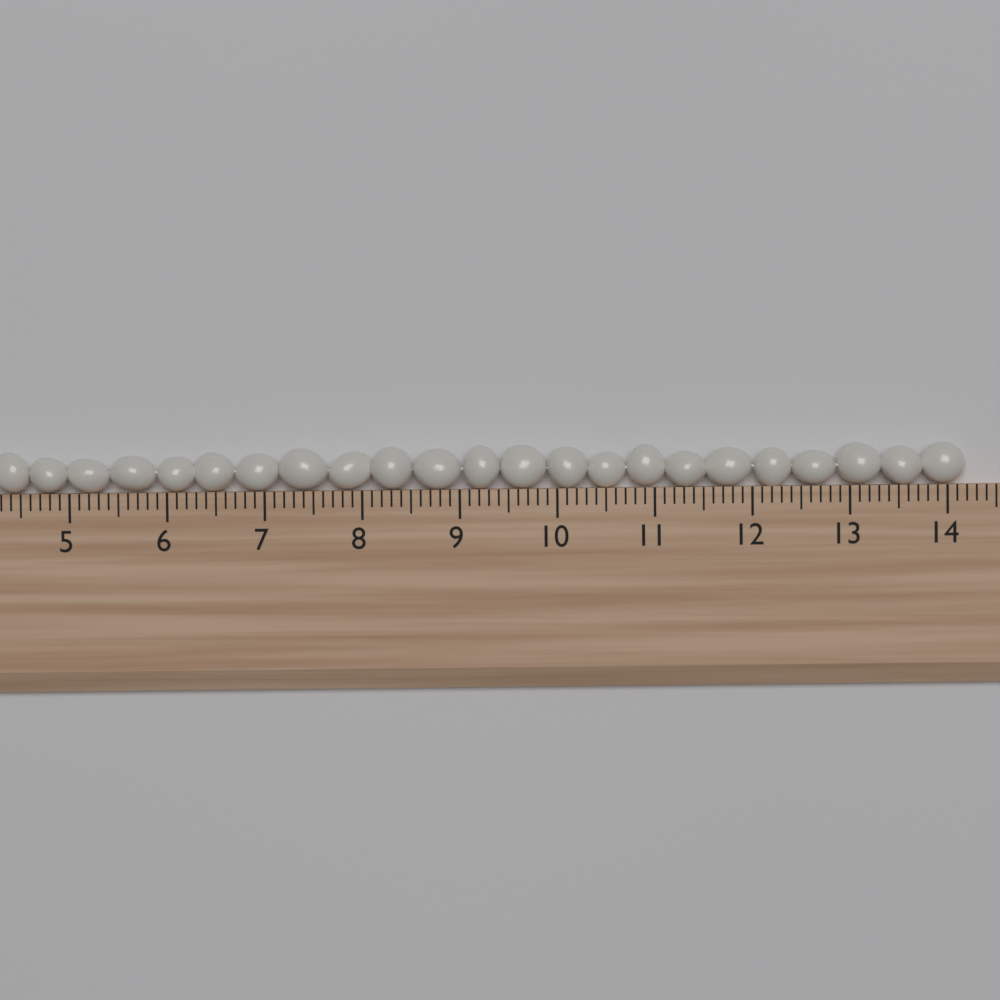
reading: 14.2 (no unit)
